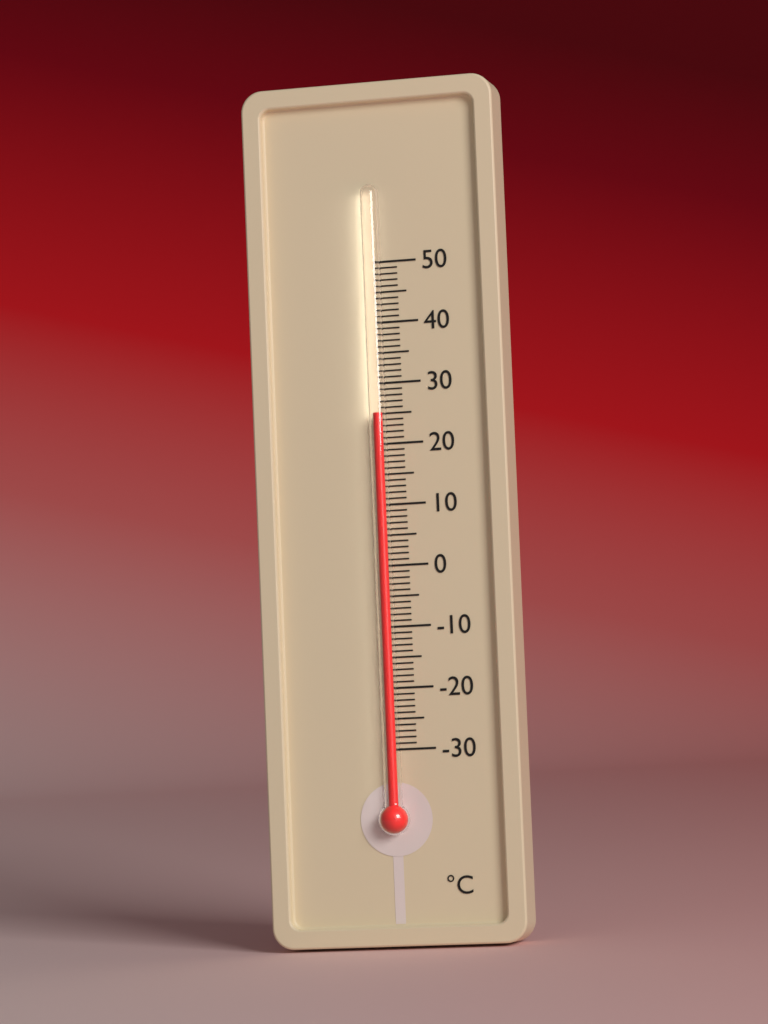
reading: 25 °C
